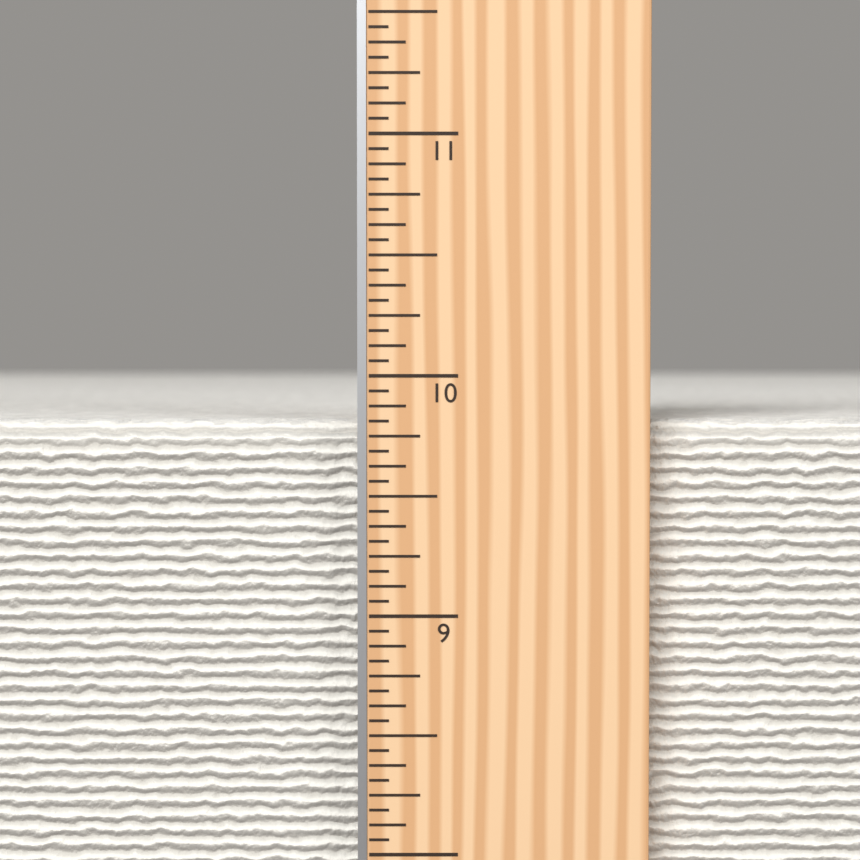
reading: 9.8125 in
